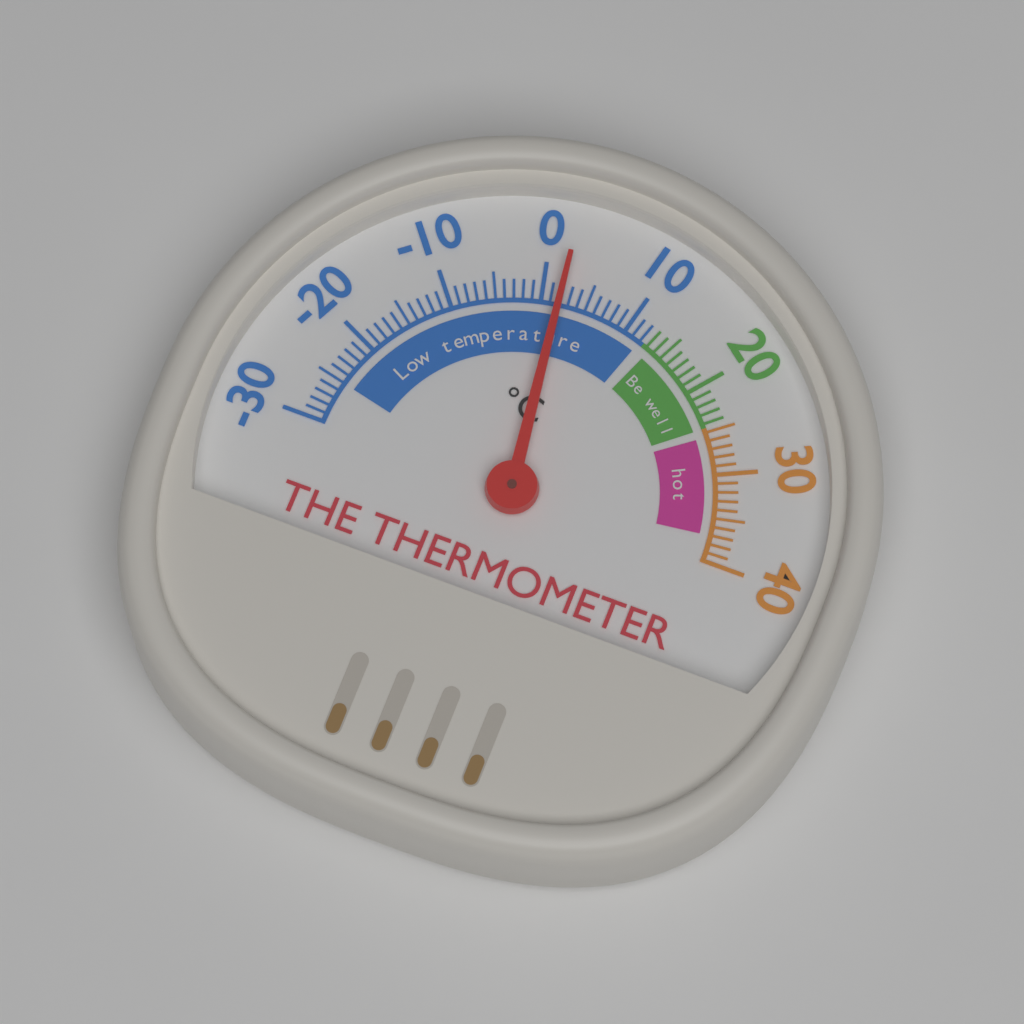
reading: 2 °C
